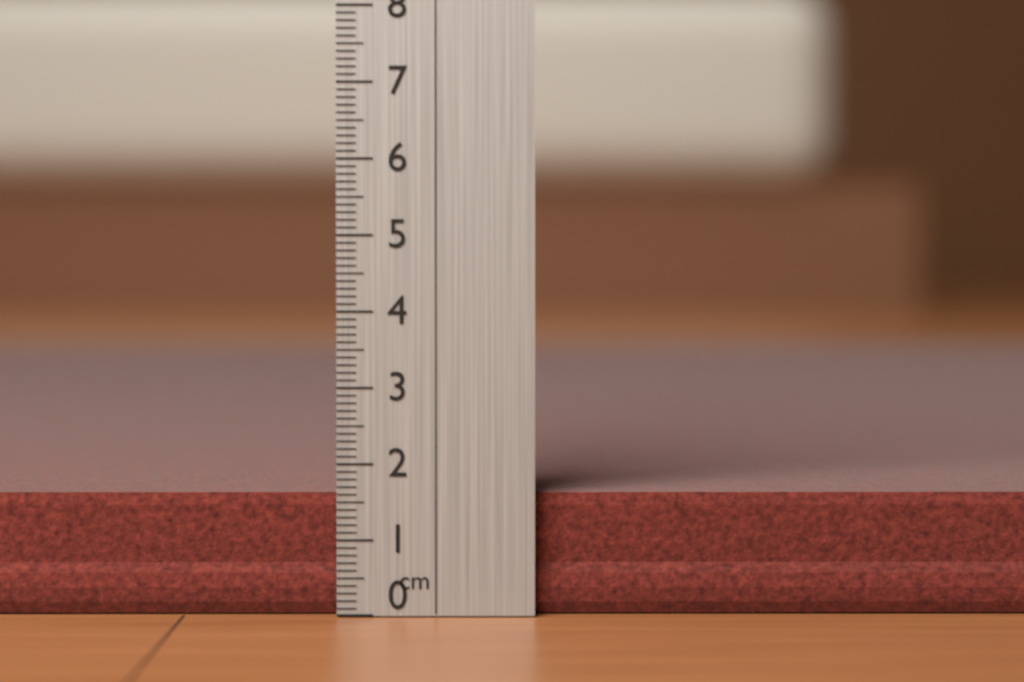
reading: 1.6 cm
